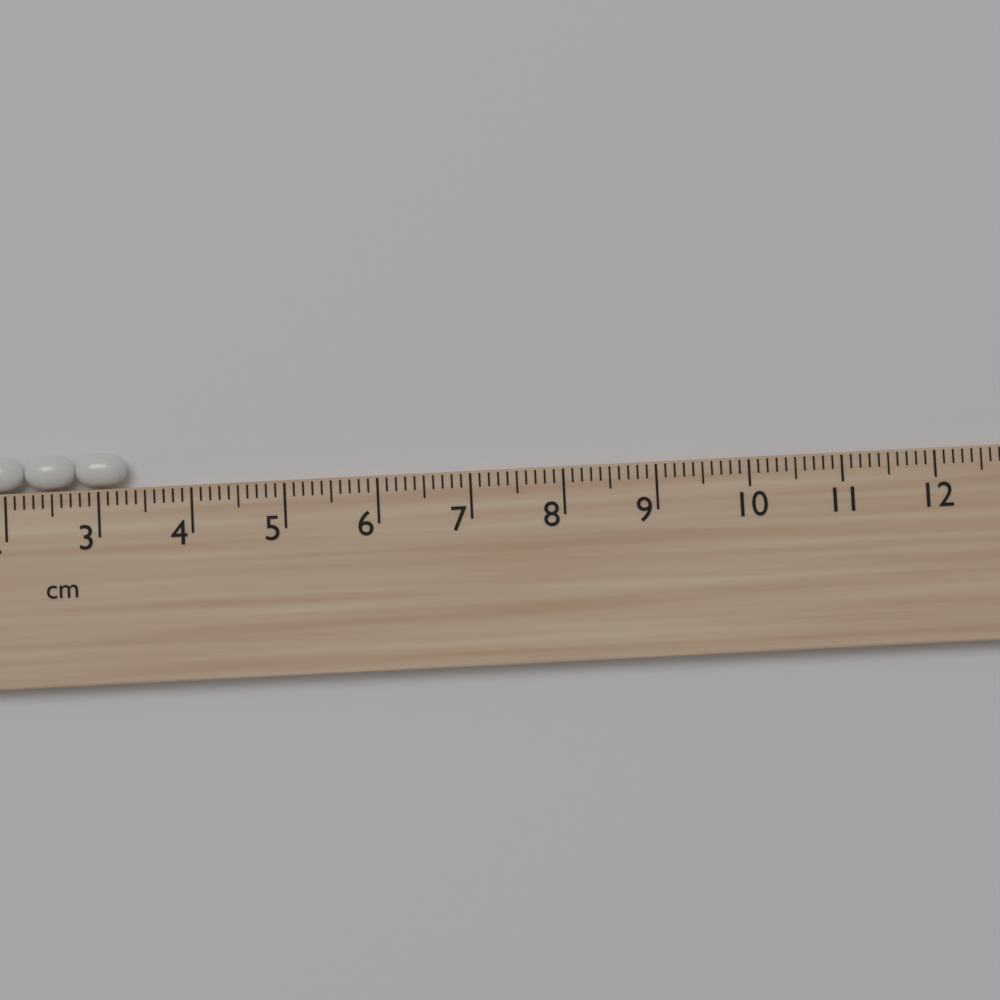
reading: 3.3 cm
